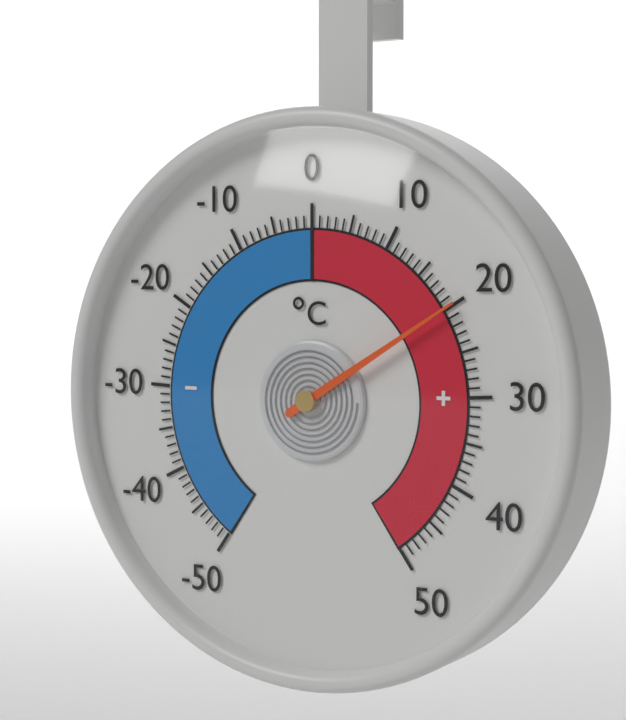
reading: 20 °C
